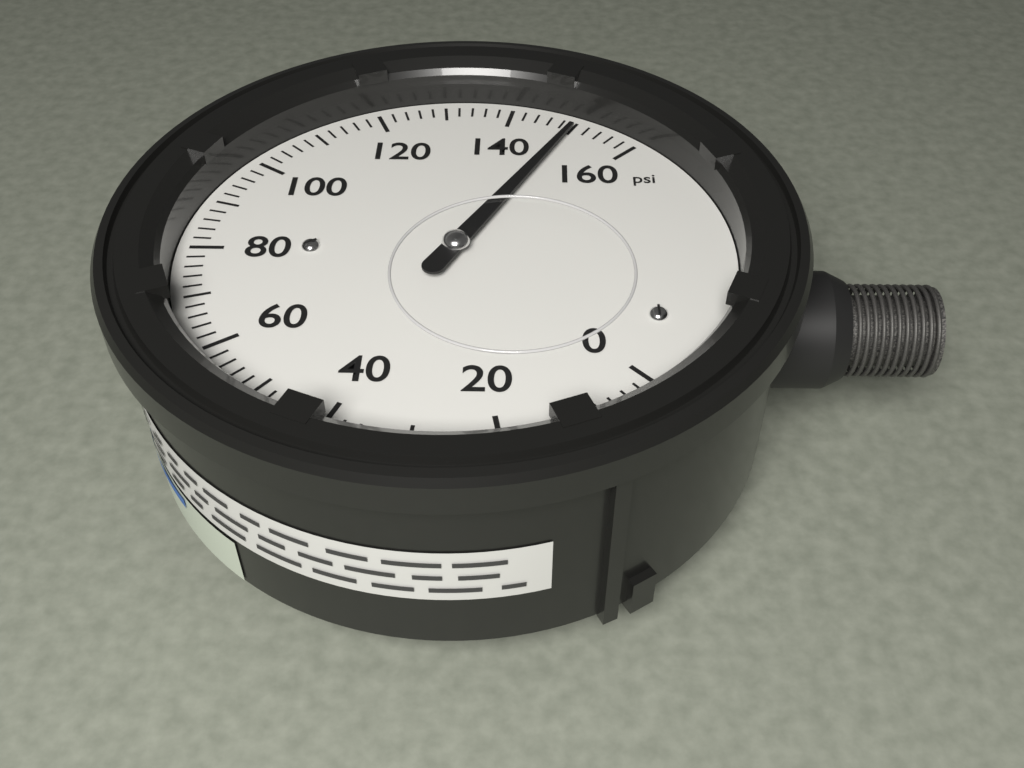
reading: 150 psi
